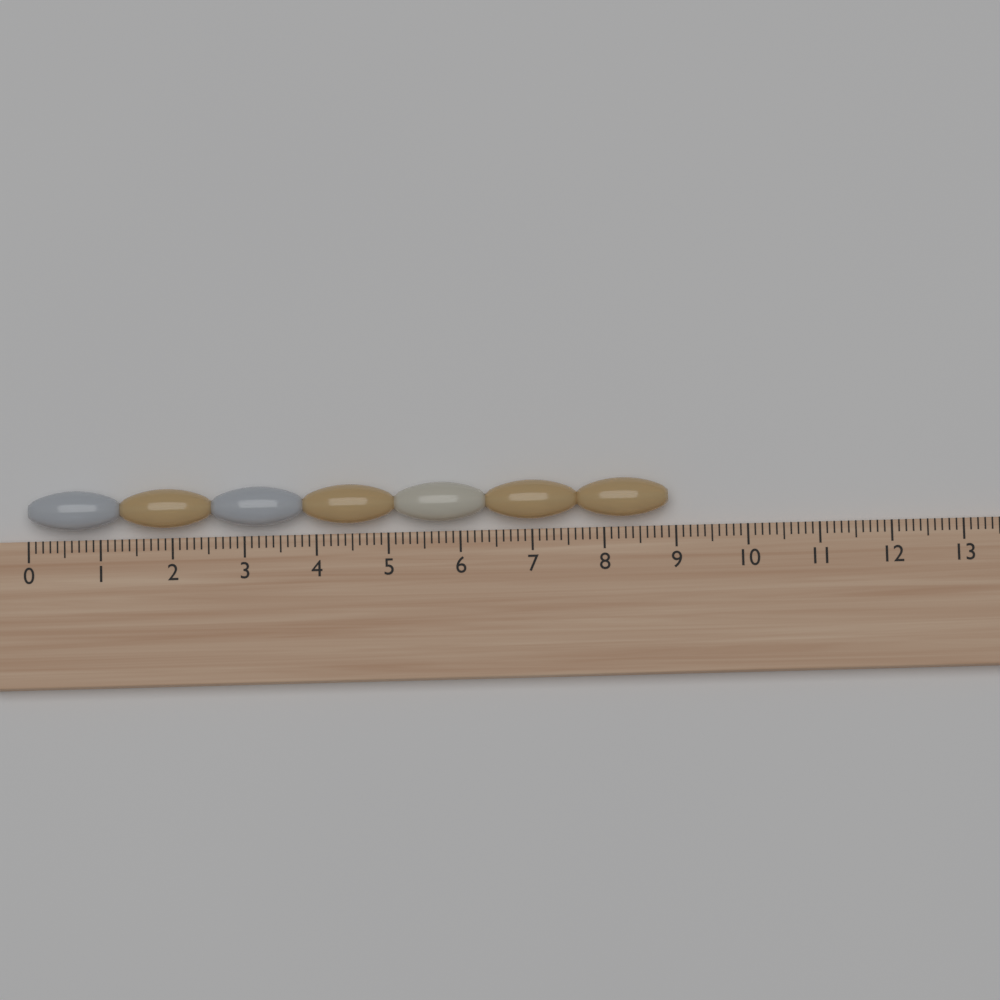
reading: 8.9 (no unit)
